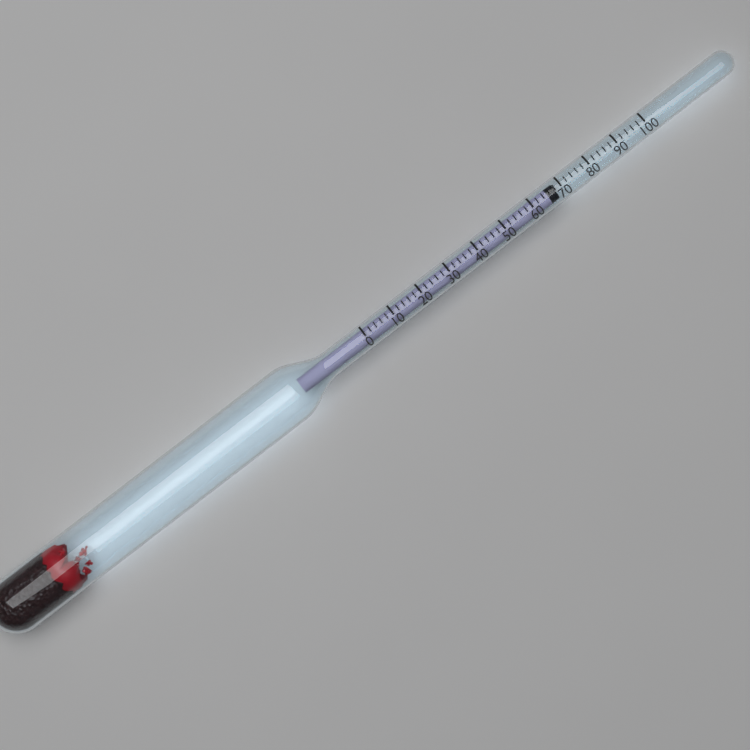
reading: 68 (no unit)
